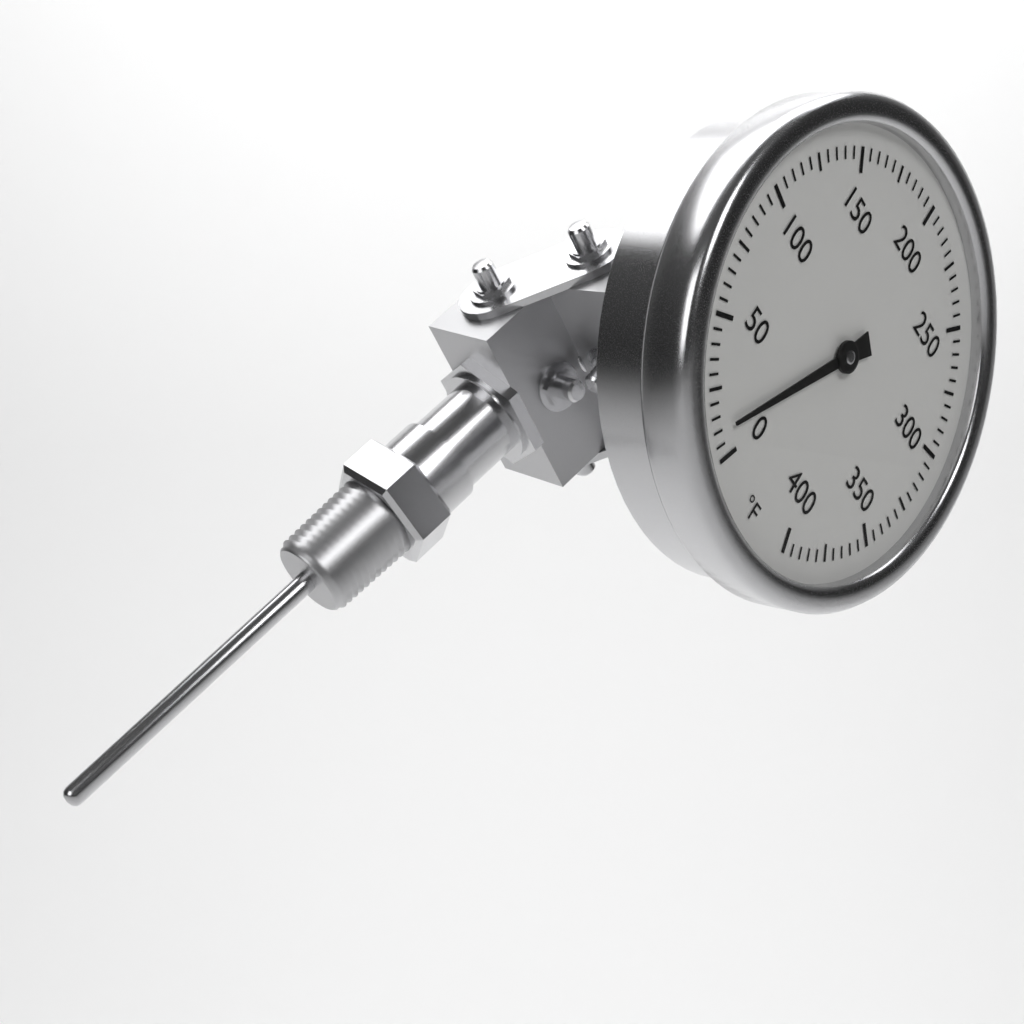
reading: 10 °F
